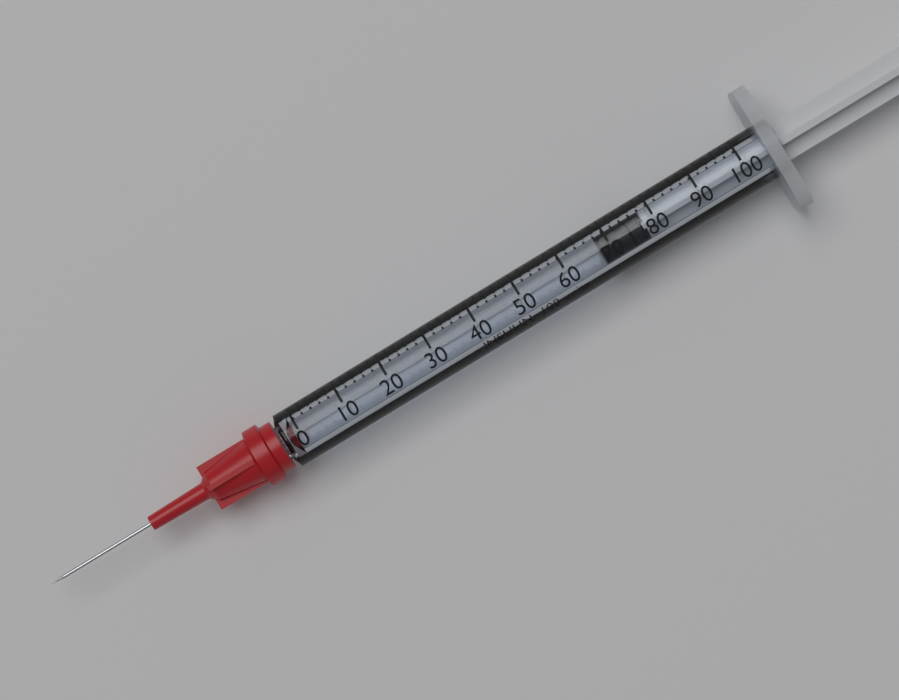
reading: 68 units
